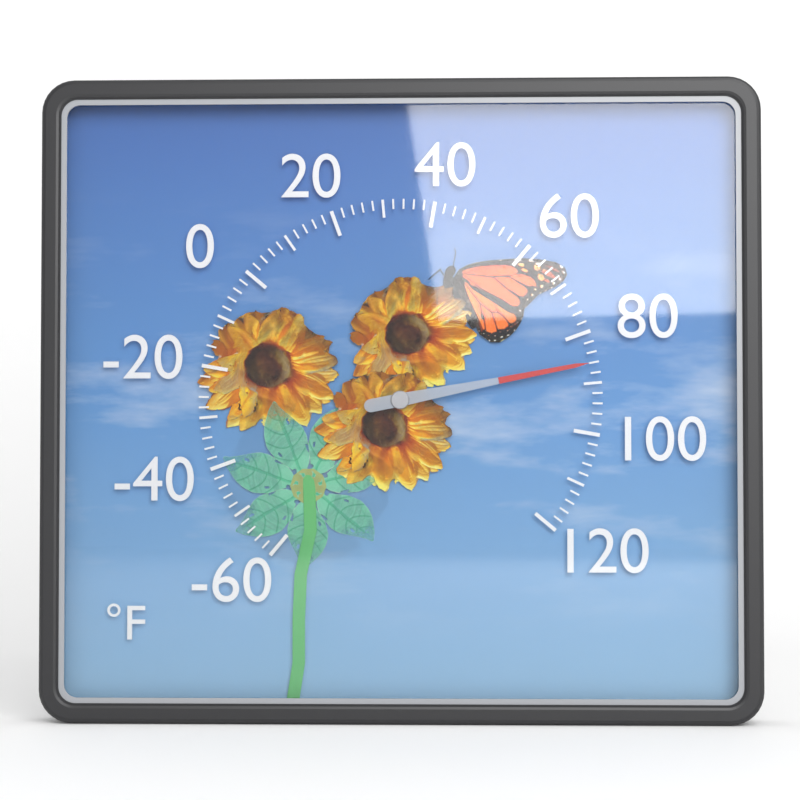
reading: 86 °F
